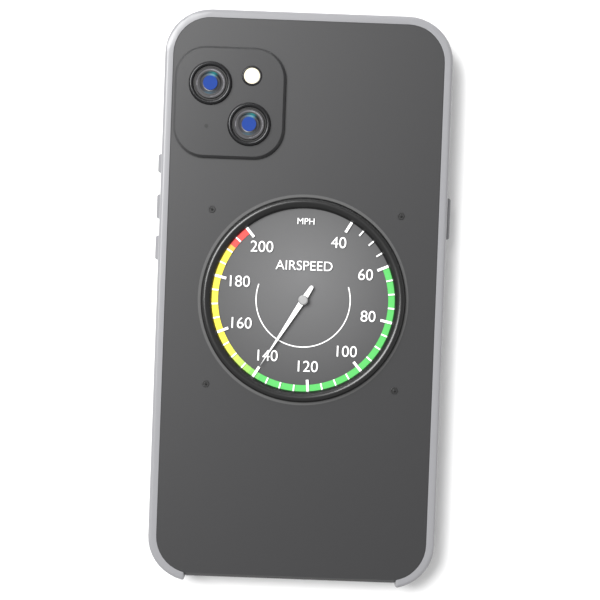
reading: 140 mph
